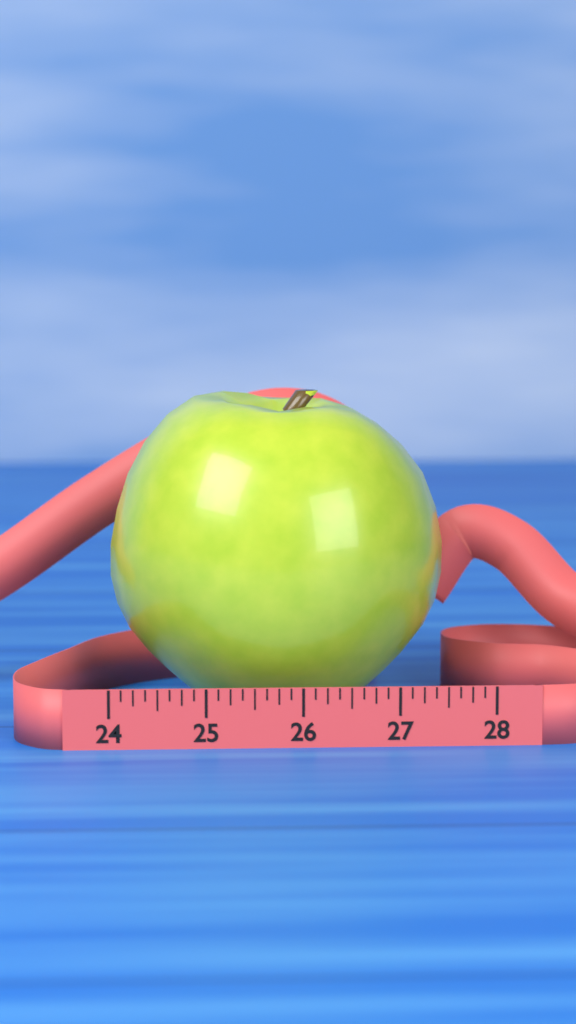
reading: 27.625 (no unit)
